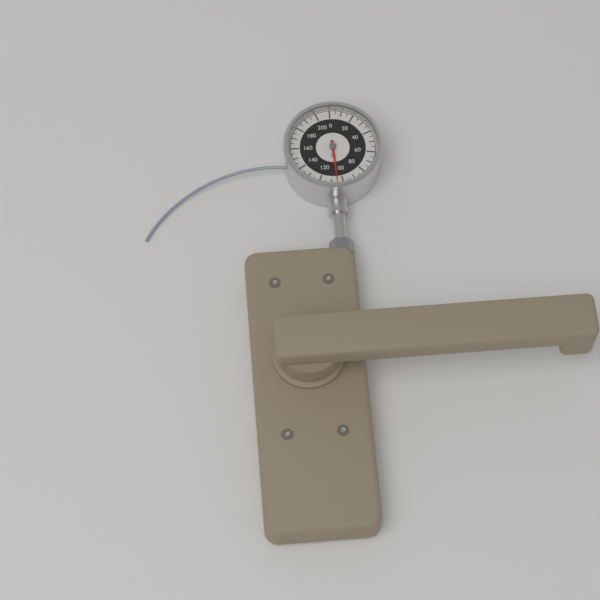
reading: 105 lb
